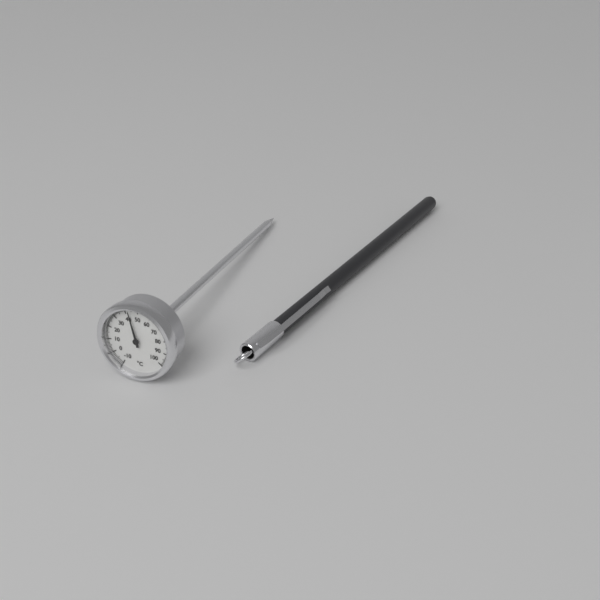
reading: 43 °C
